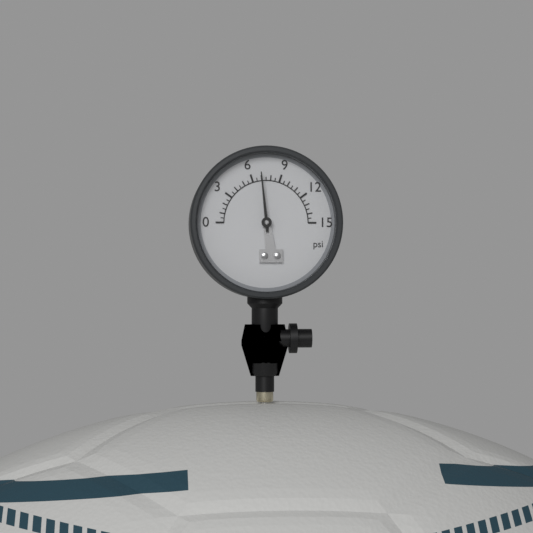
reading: 7.0 psi
